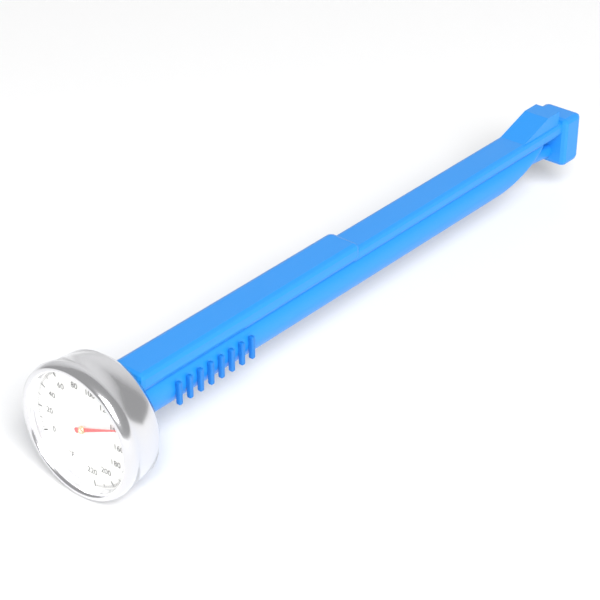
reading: 140 °F
